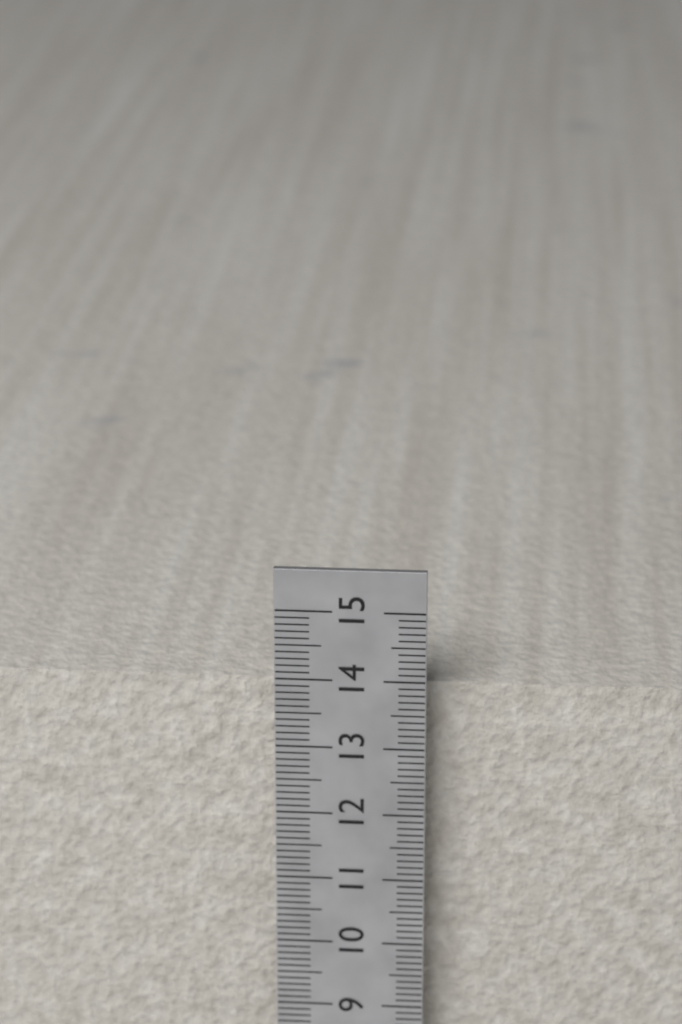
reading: 13.8 cm
